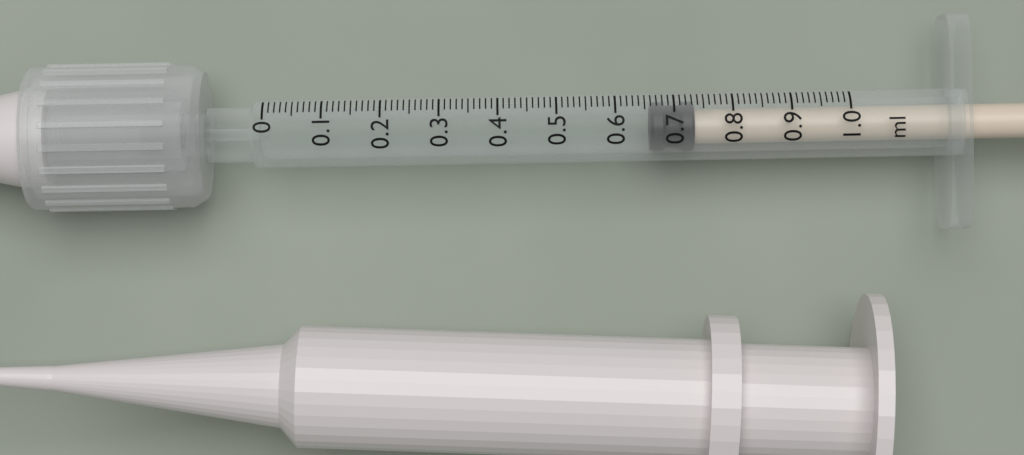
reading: 0.66 ml
